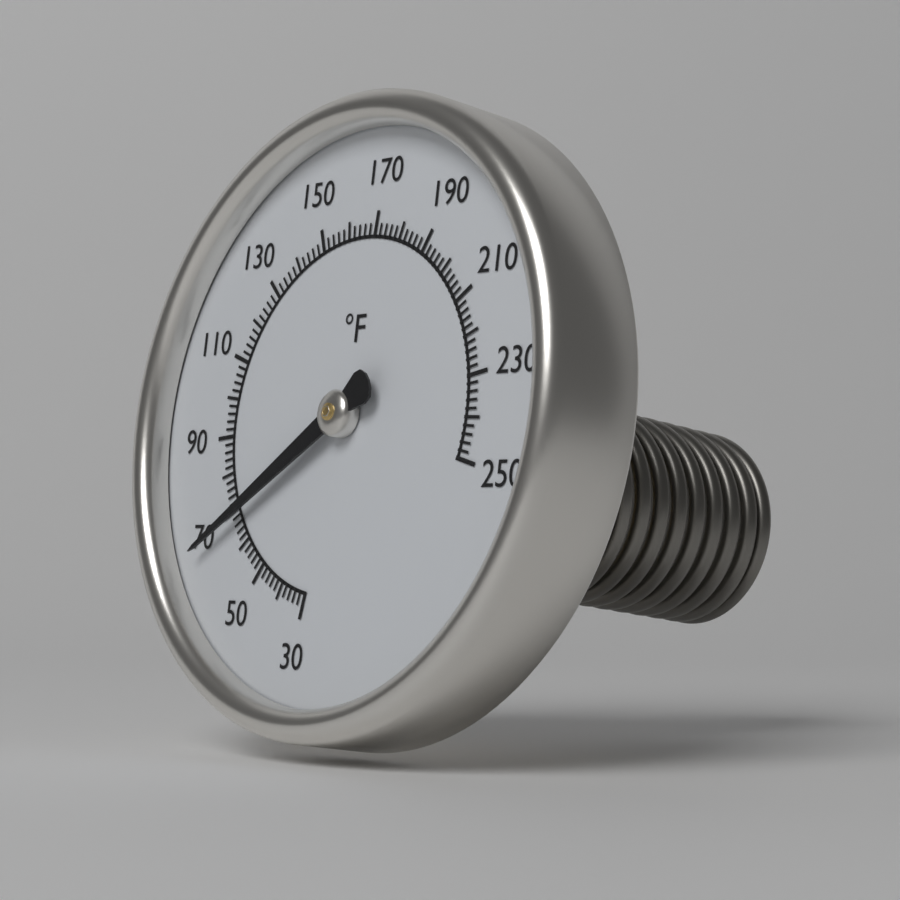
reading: 68 °F
